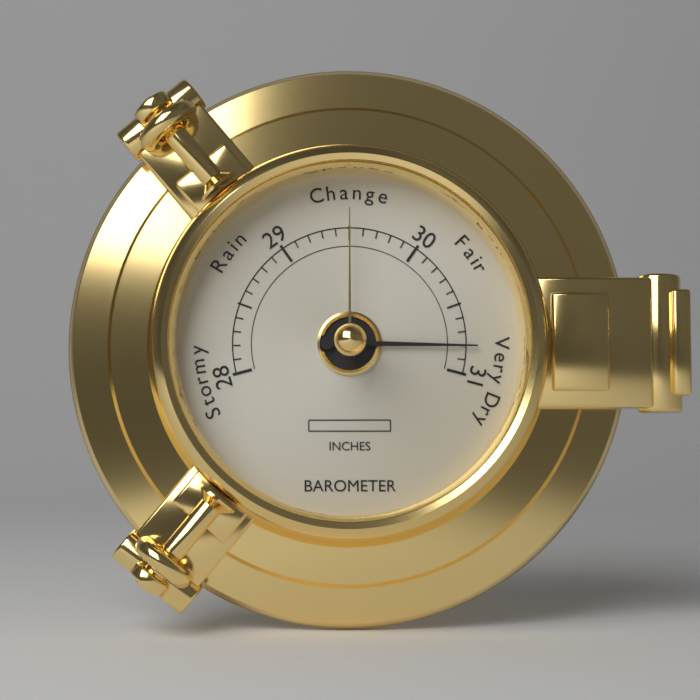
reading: 30.8 inches
